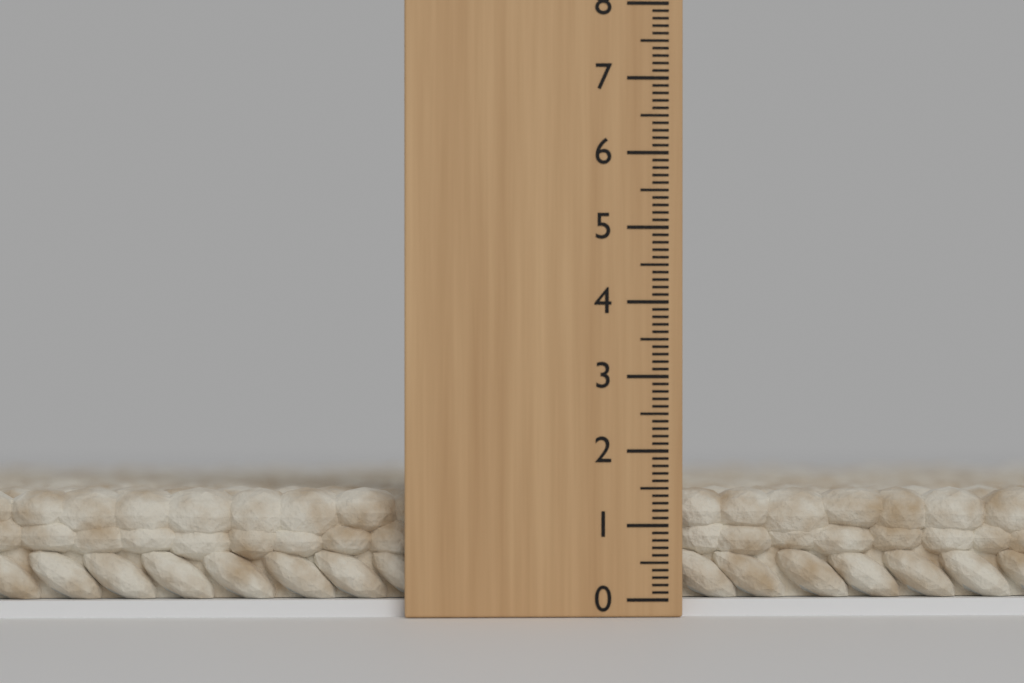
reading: 1.5 (no unit)
